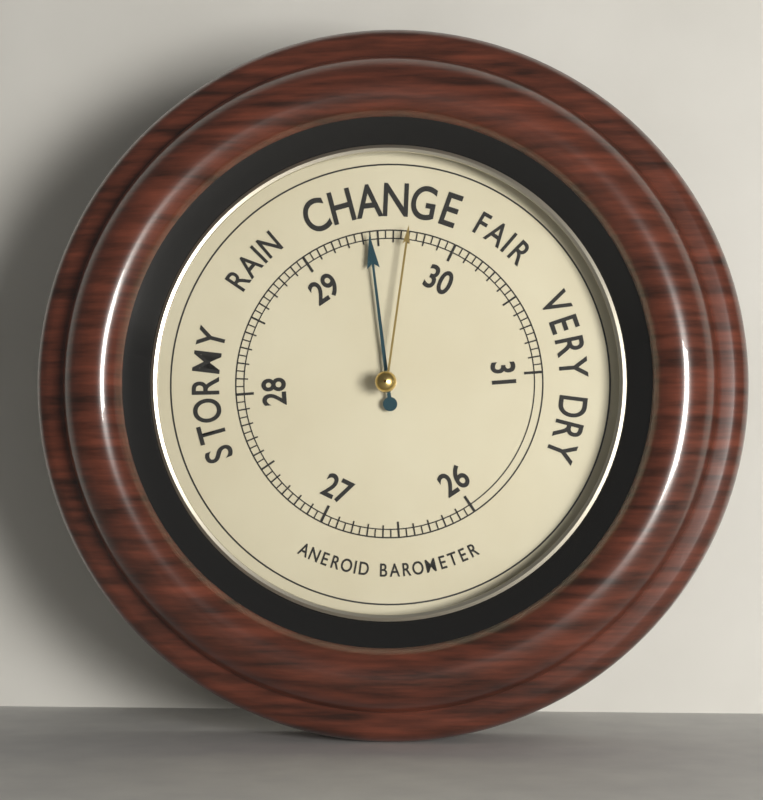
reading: 29.45 (no unit)
